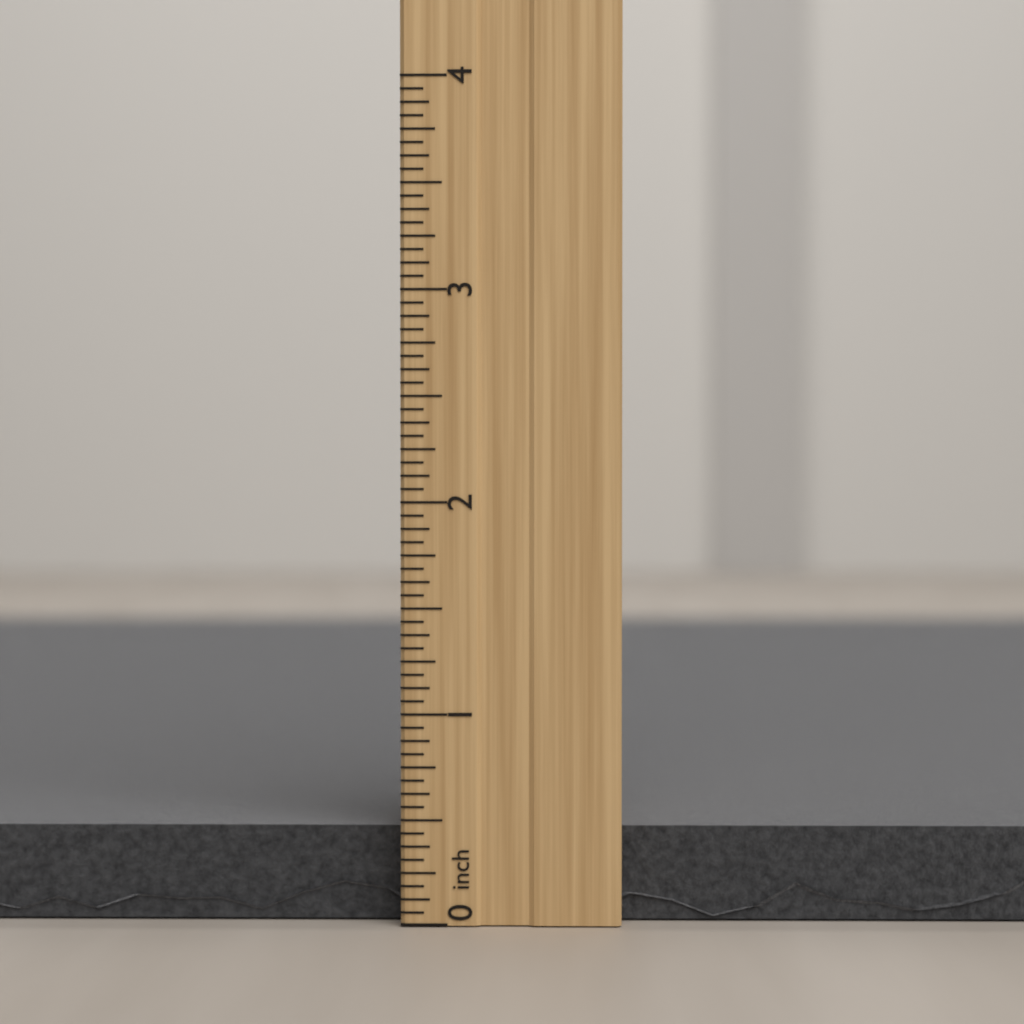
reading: 0.5000 inch
